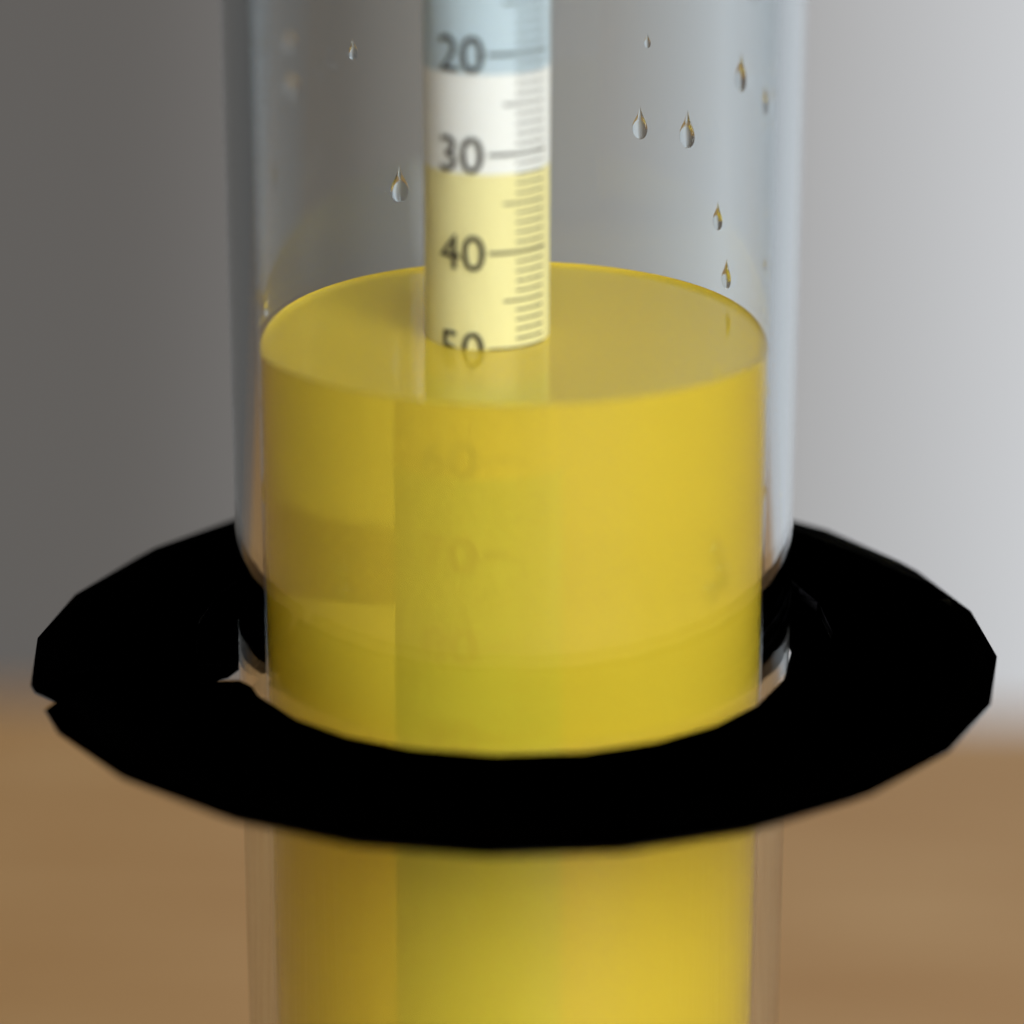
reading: 50 (no unit)
